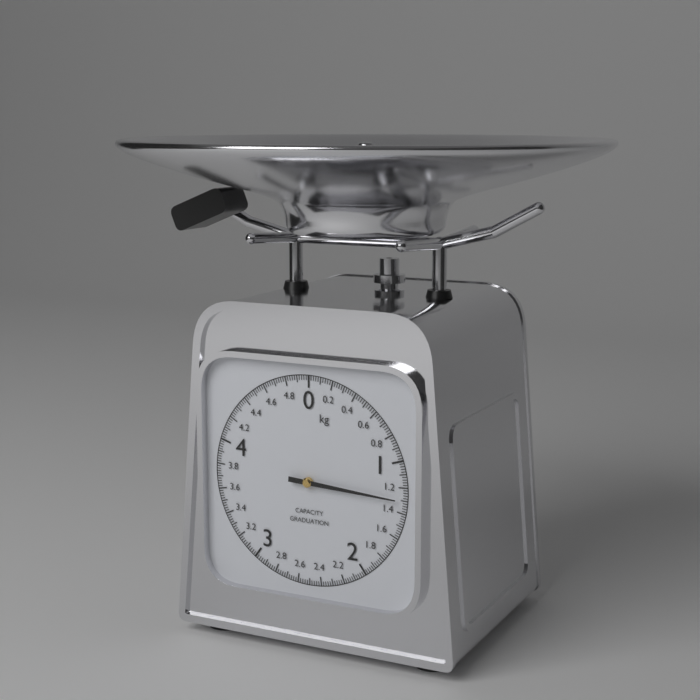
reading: 1.30 kg
